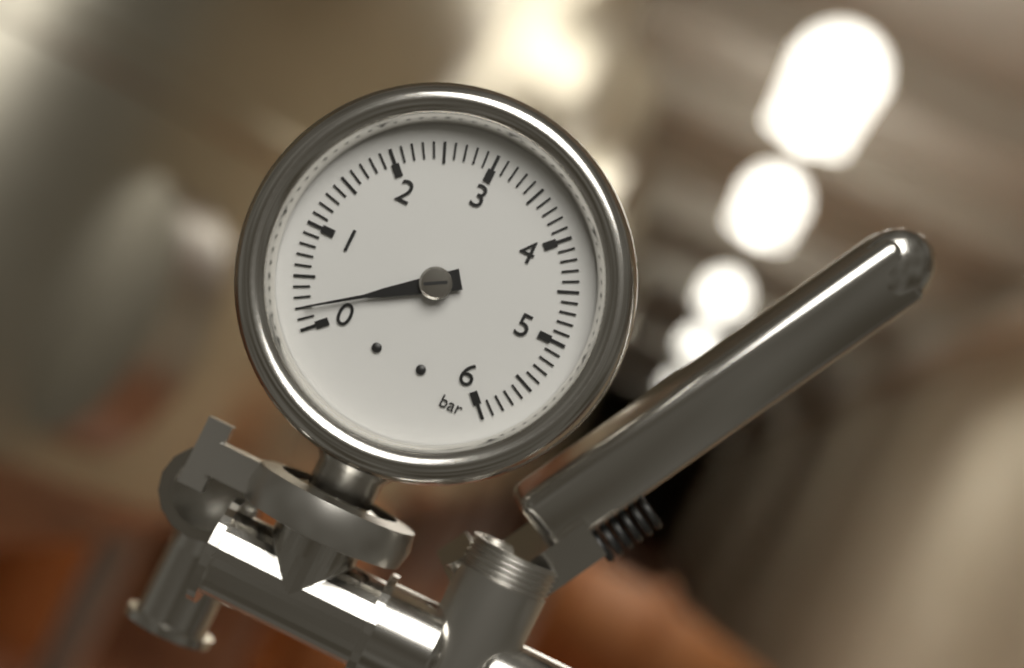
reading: 0.2 bar
